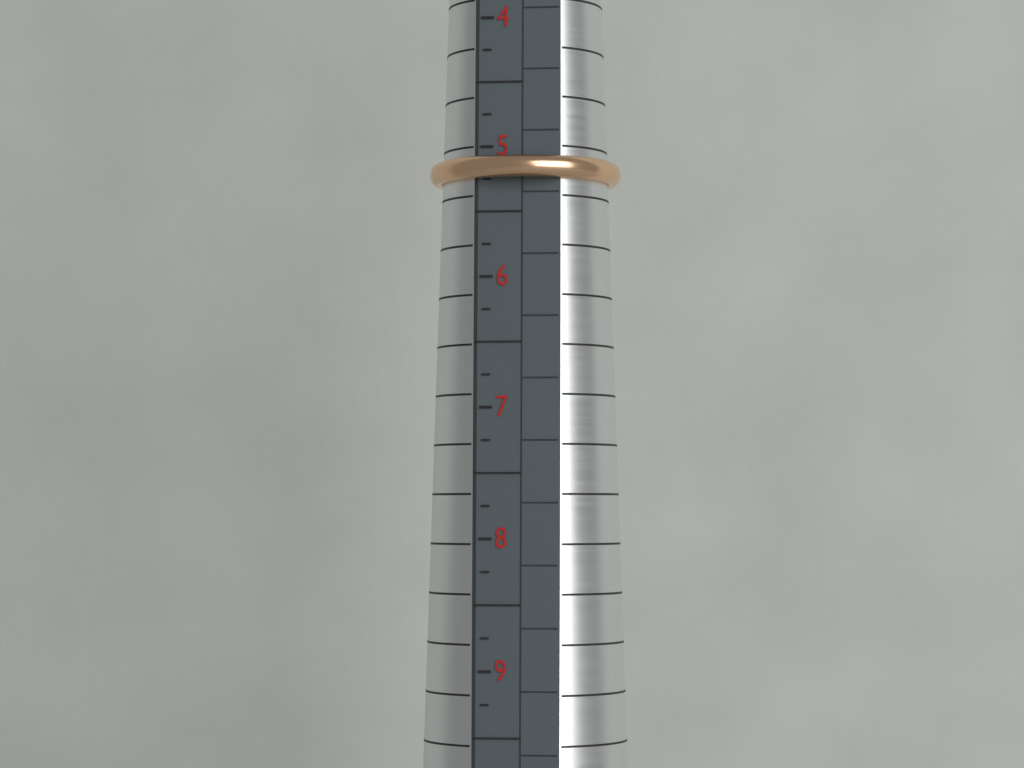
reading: 5.25 (no unit)
